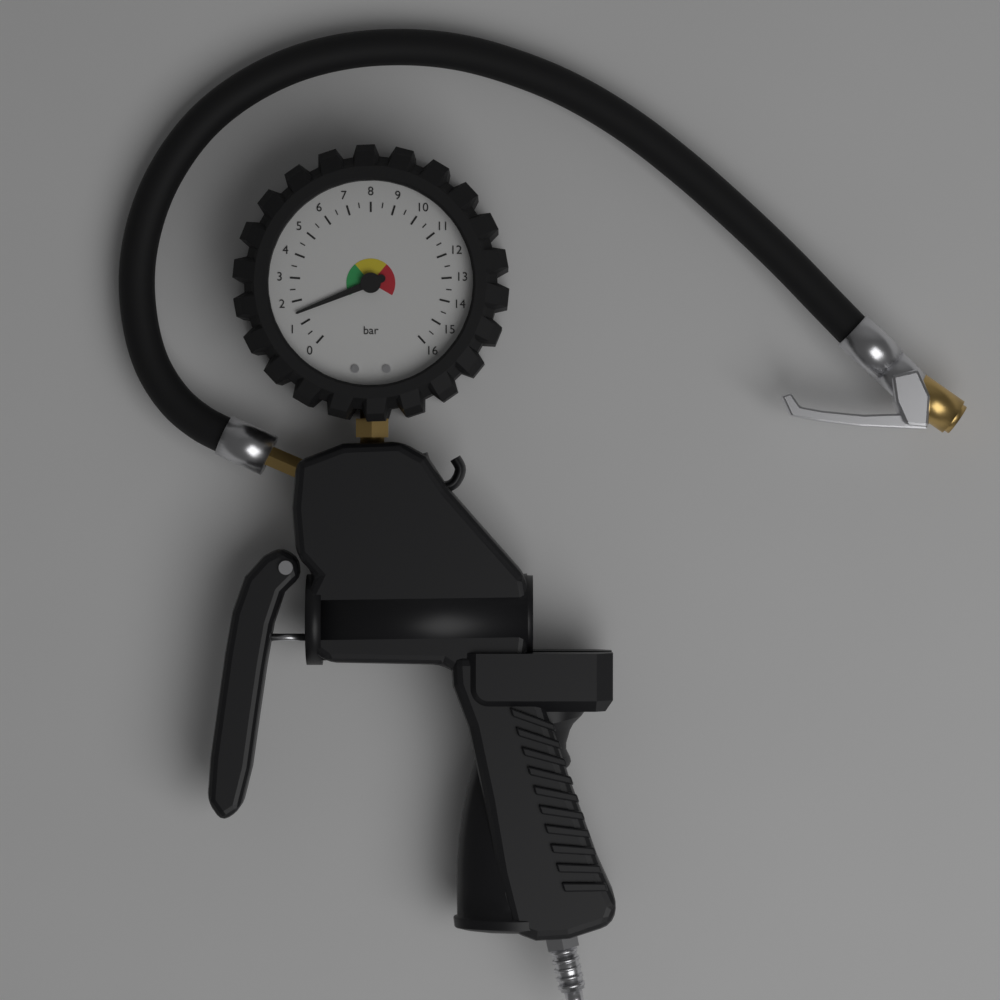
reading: 1.5 bar
